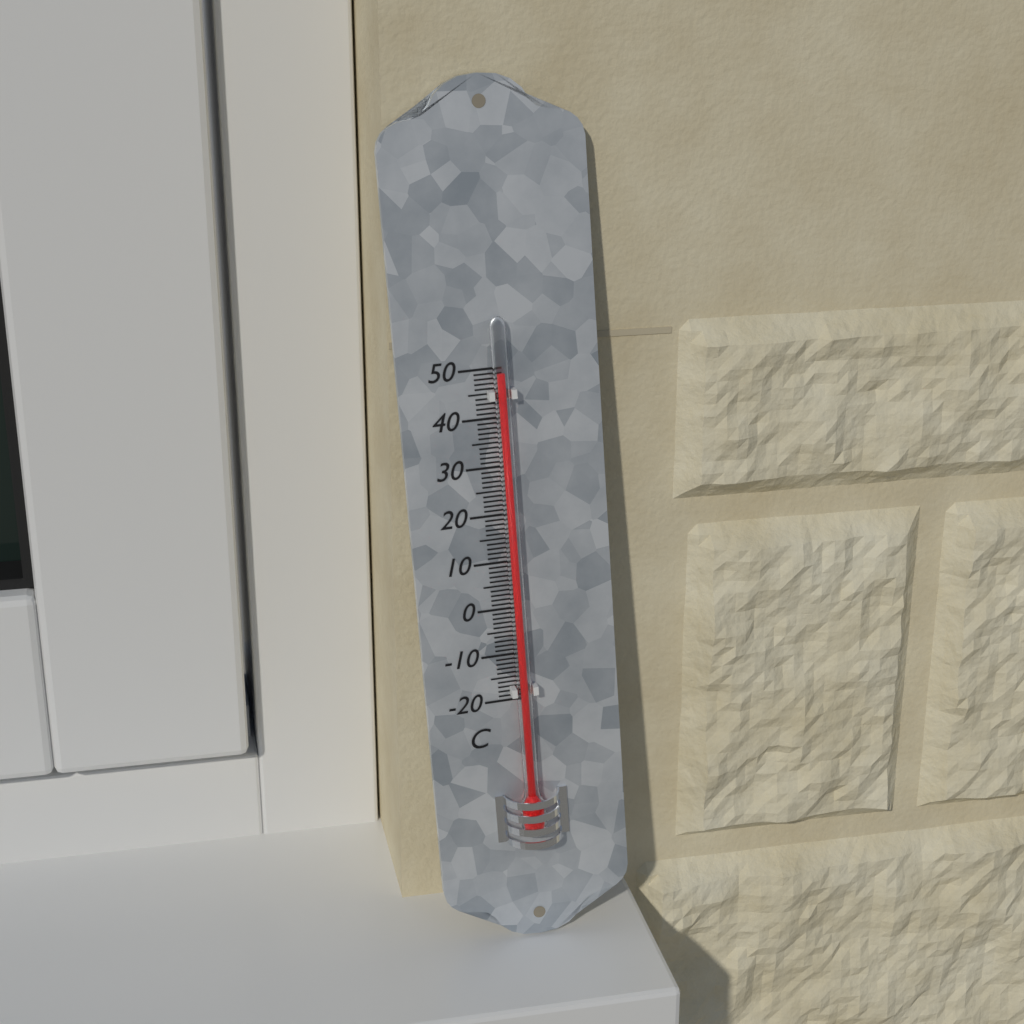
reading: 49 °C
